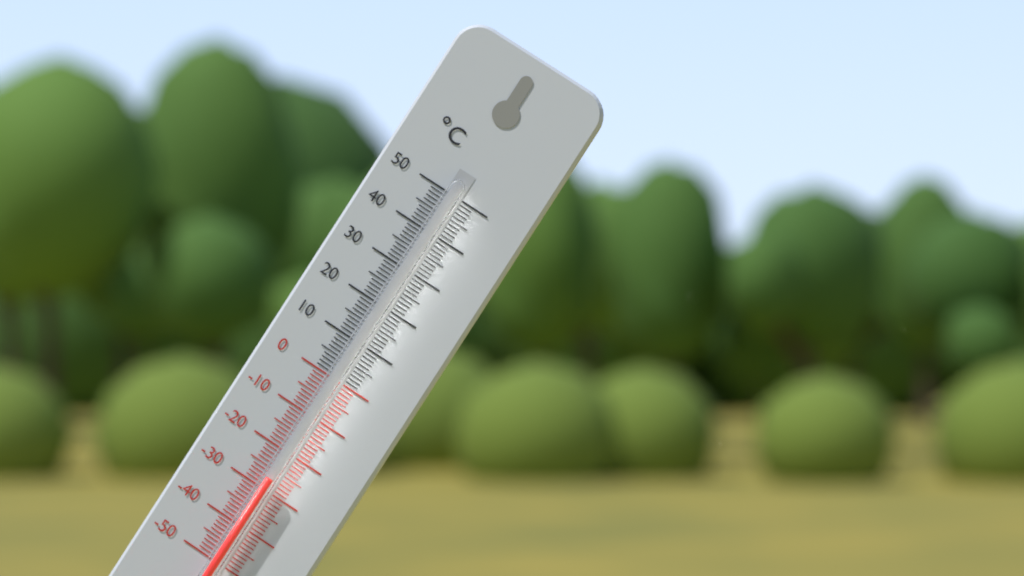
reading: -27 °C
